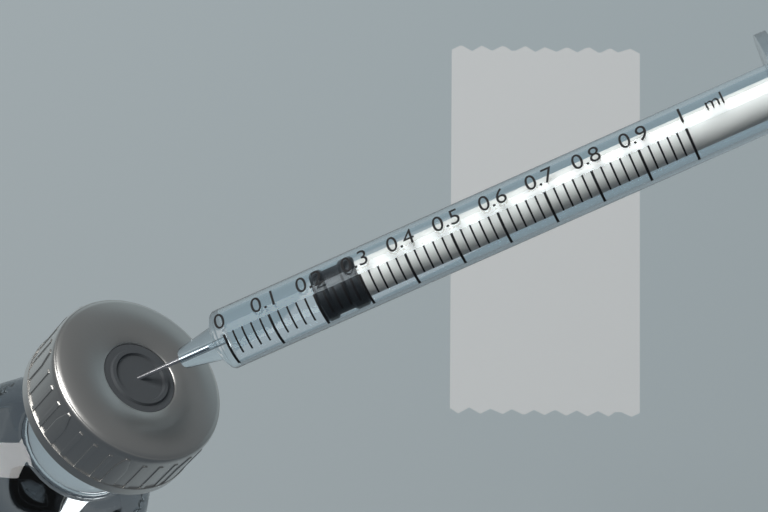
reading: 0.20 ml
